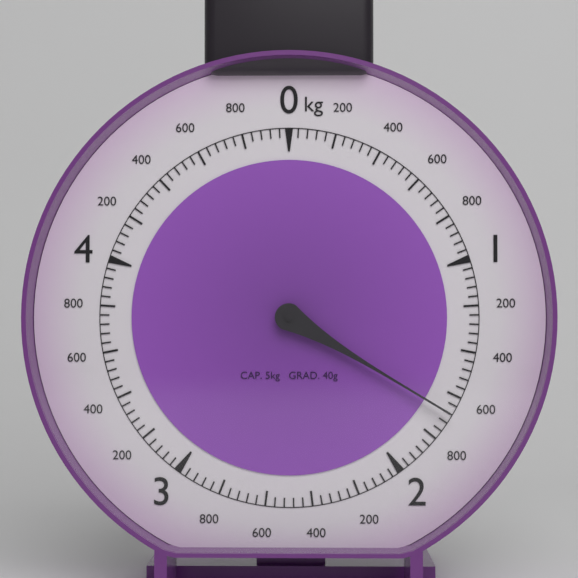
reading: 1.68 kg
